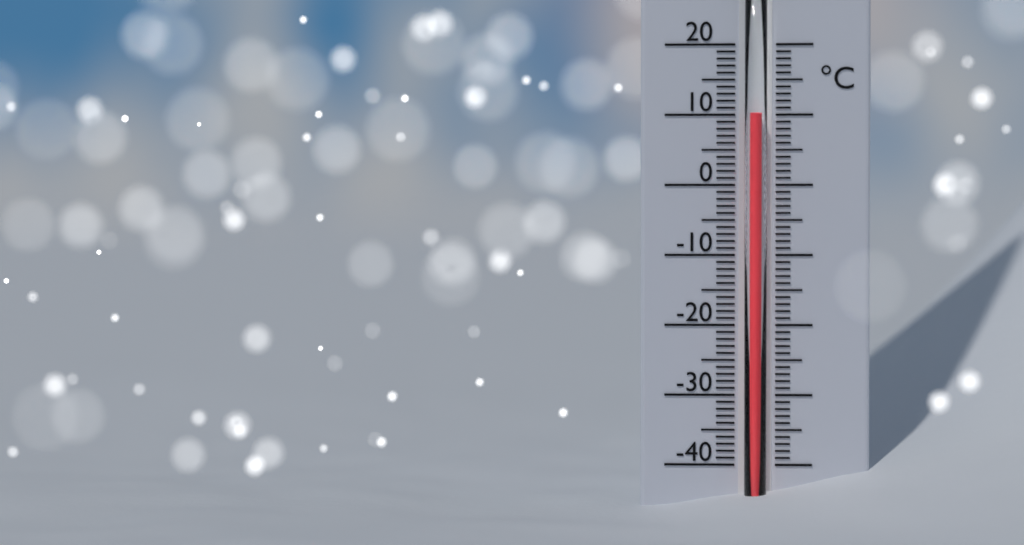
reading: 10 °C
